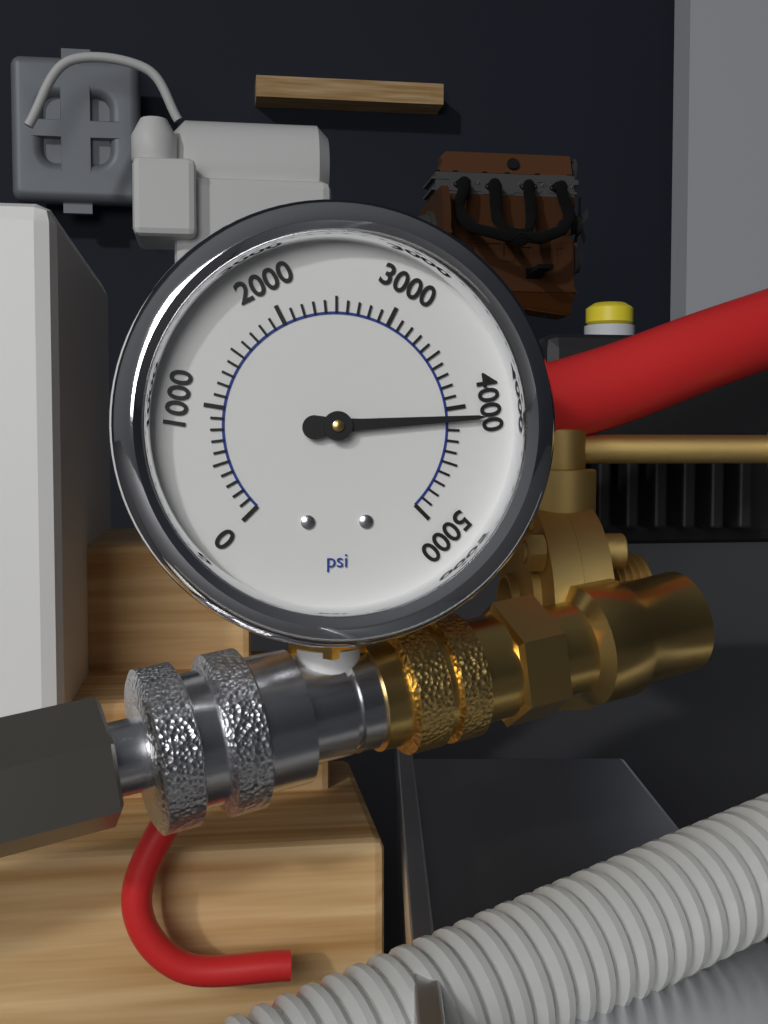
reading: 4100 psi
